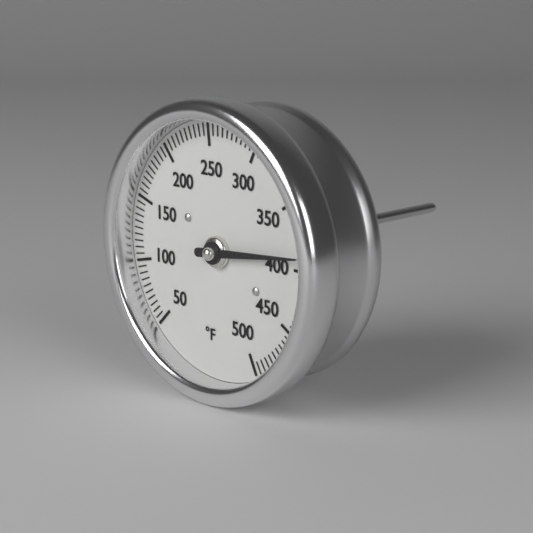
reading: 390 °F
